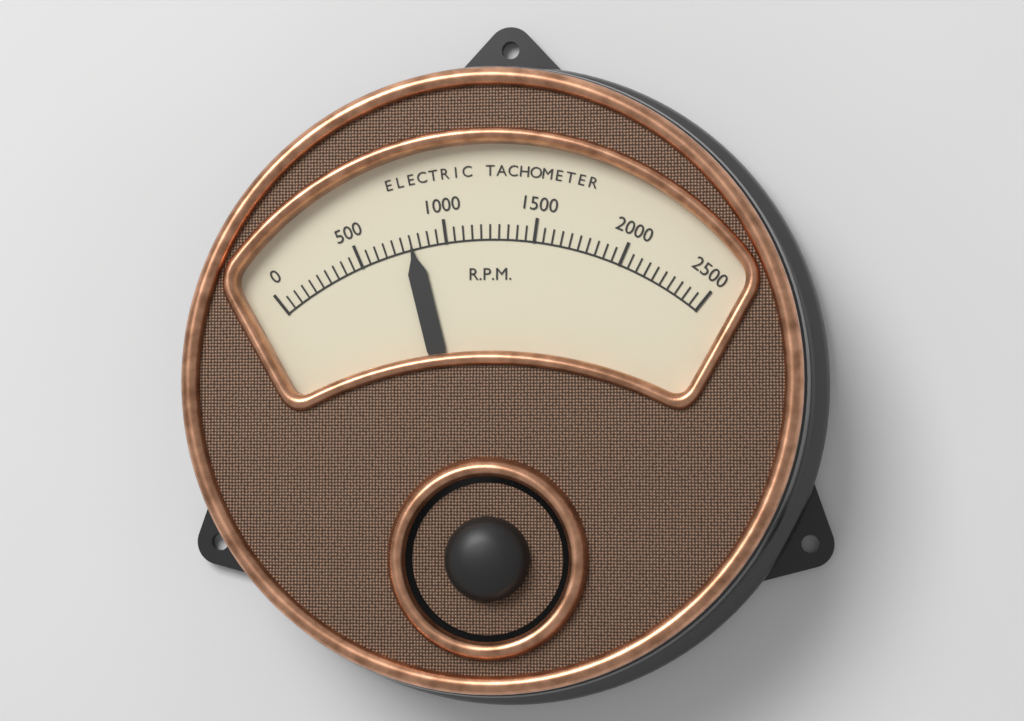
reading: 800 RPM
